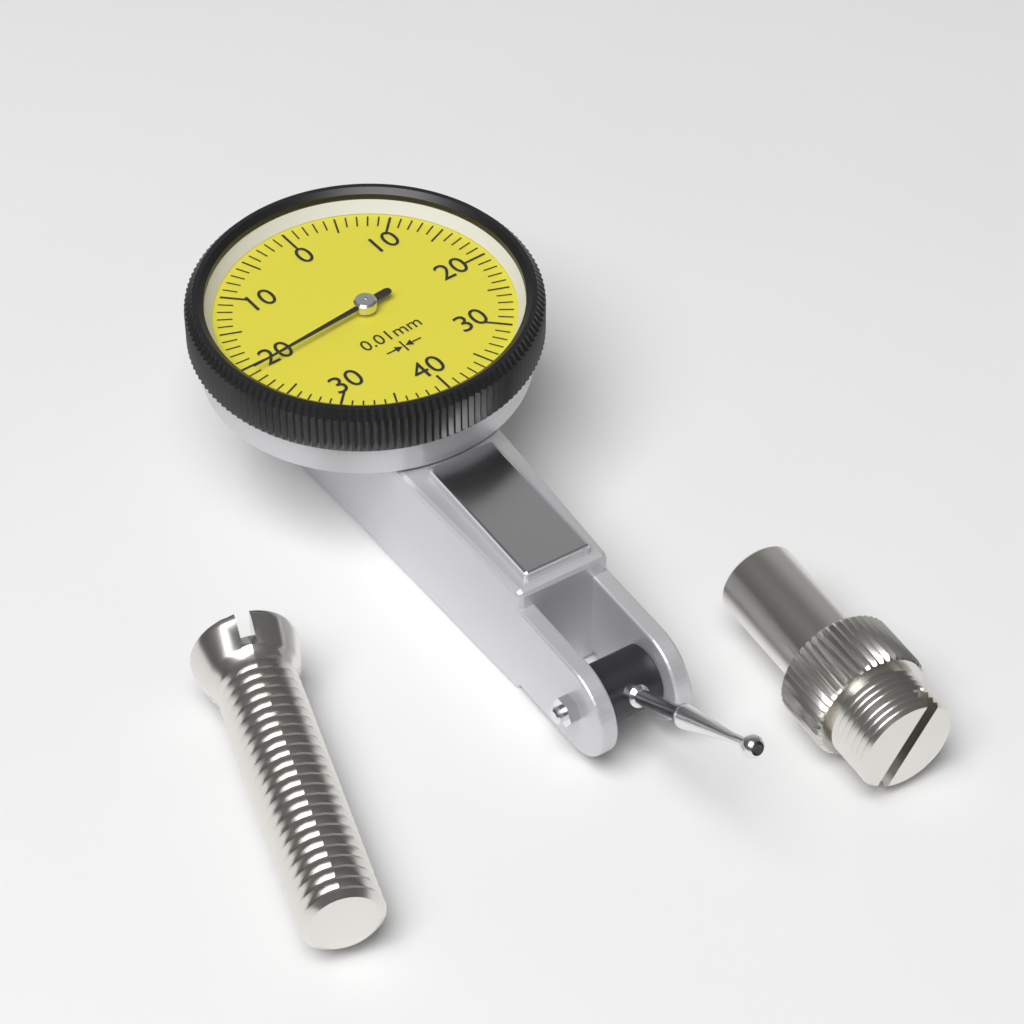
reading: 0.21 mm
